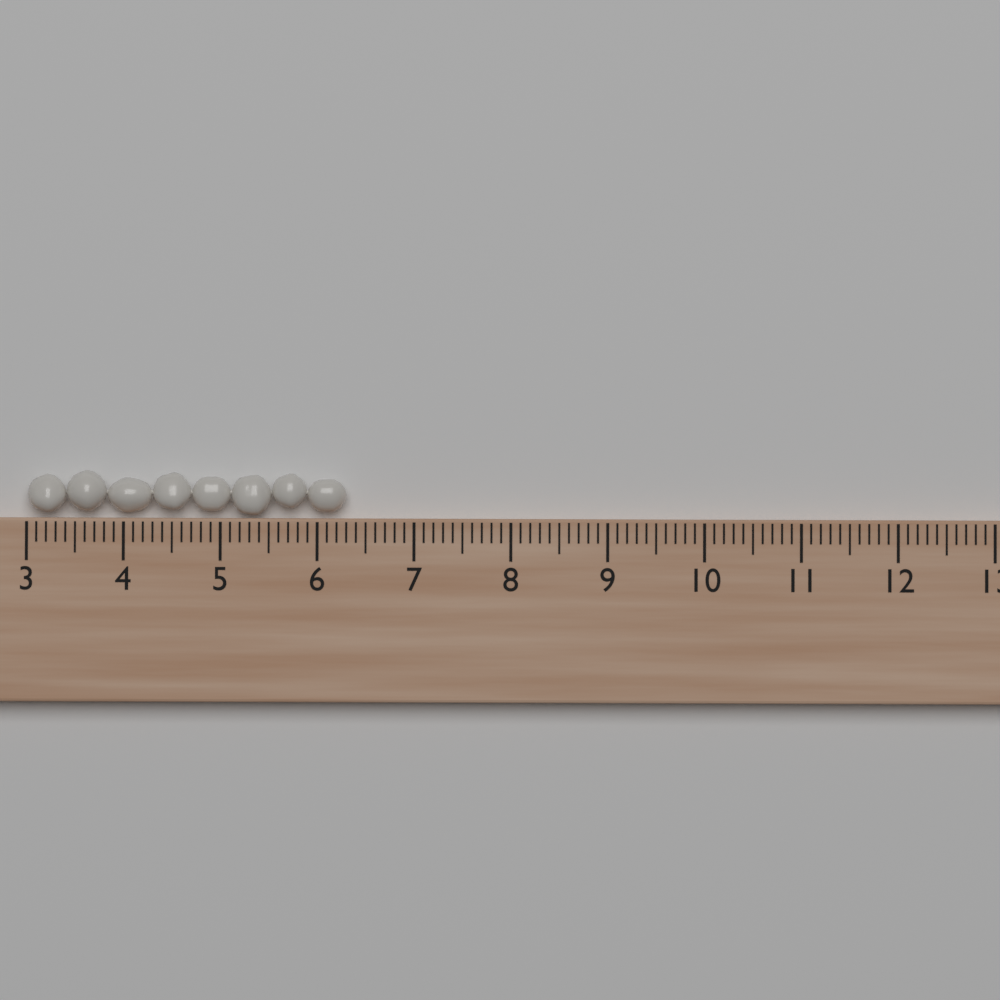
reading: 6.3 (no unit)
